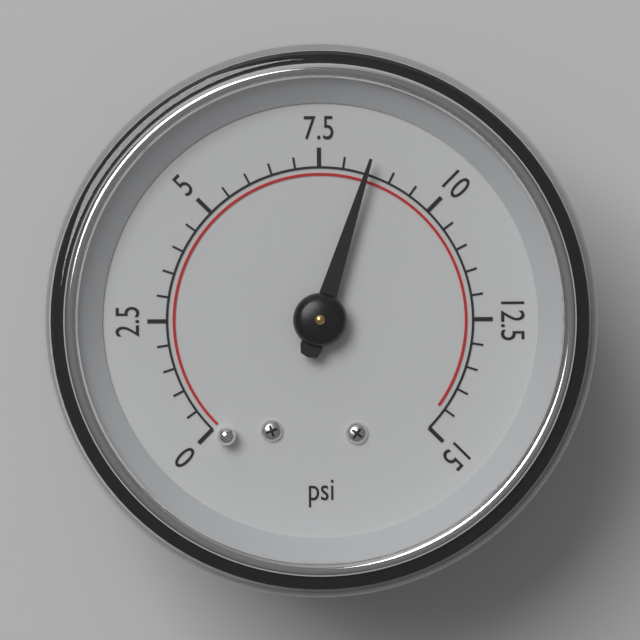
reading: 8.5 psi
